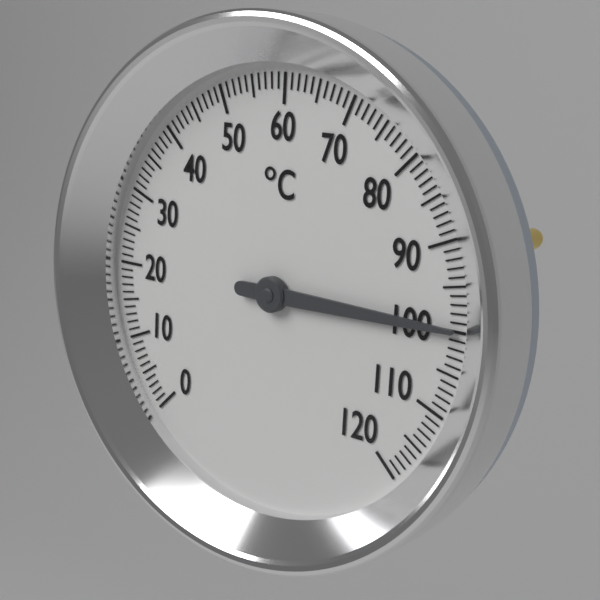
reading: 100 °C
